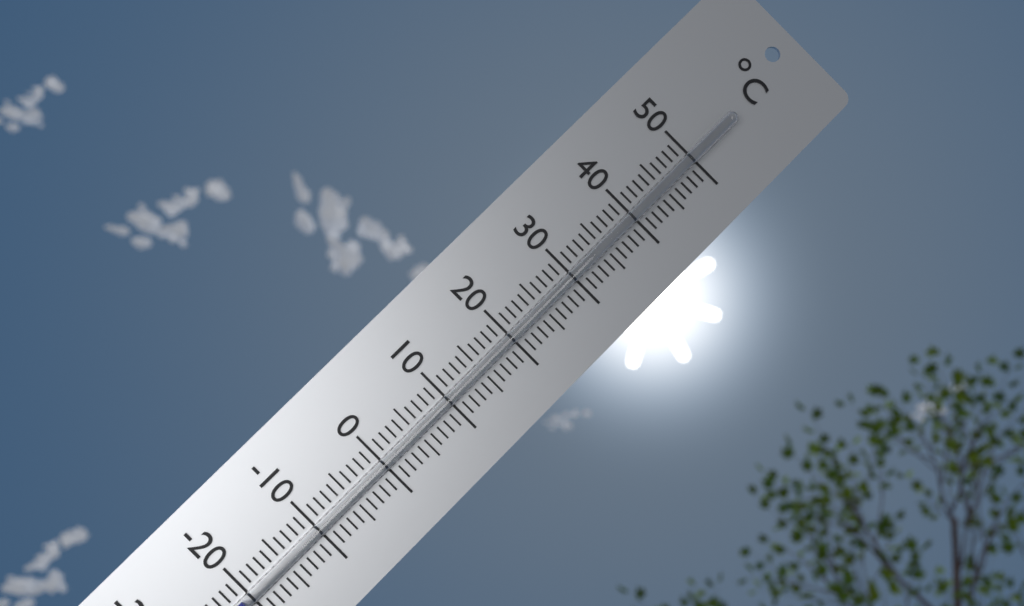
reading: -21 °C
